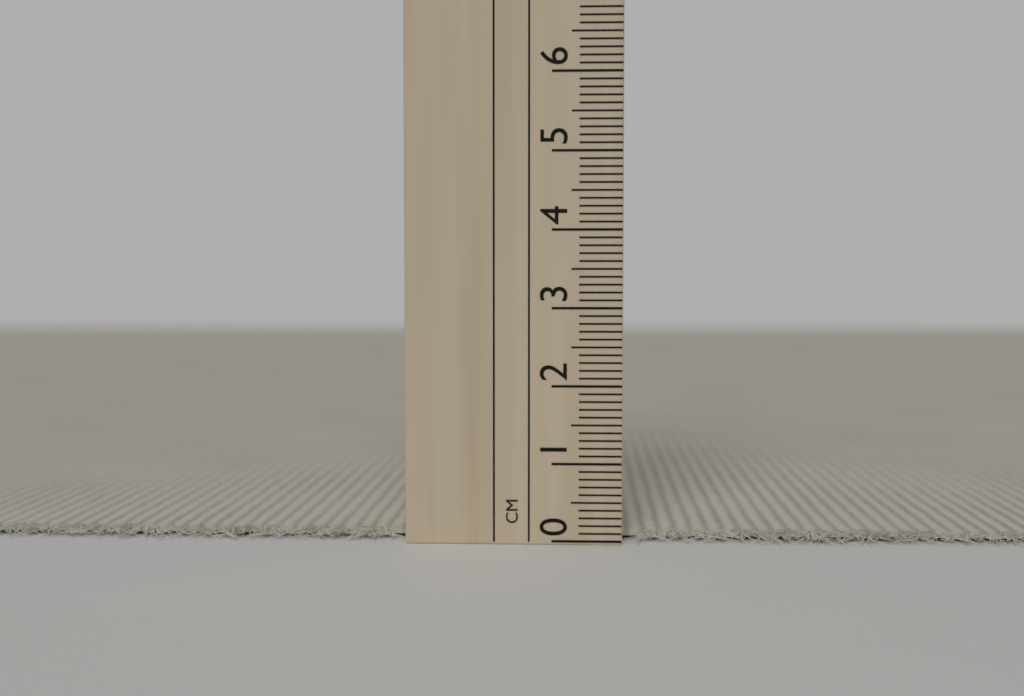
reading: 0.1 cm
